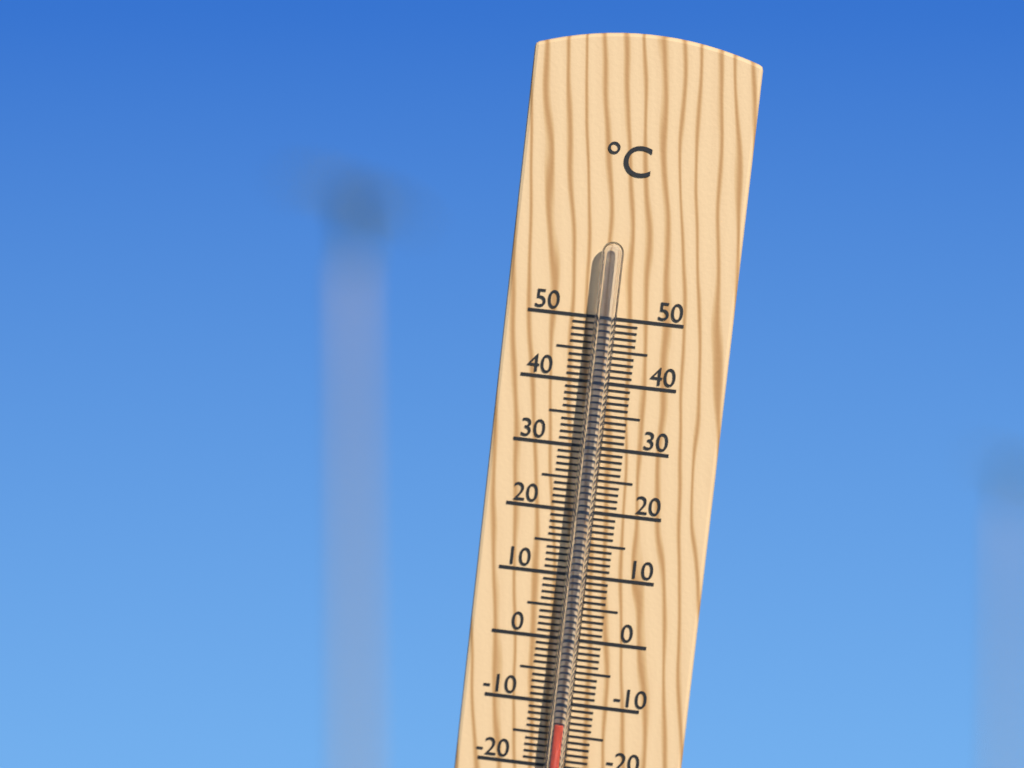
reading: -13 °C
